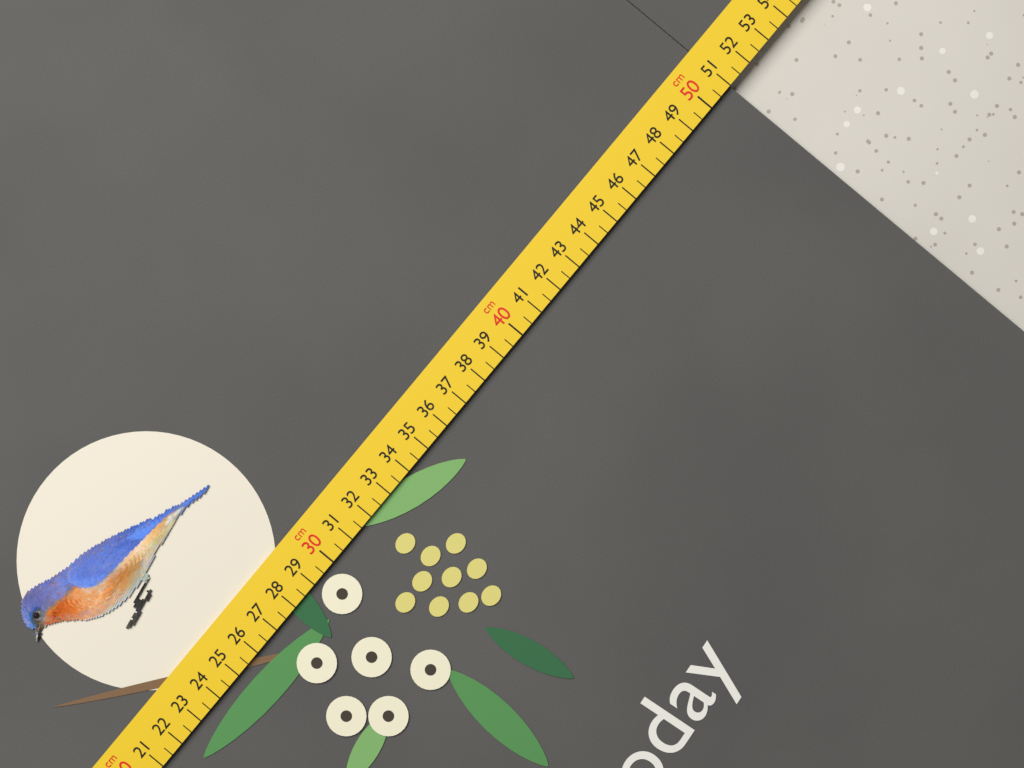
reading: 51.0 cm
